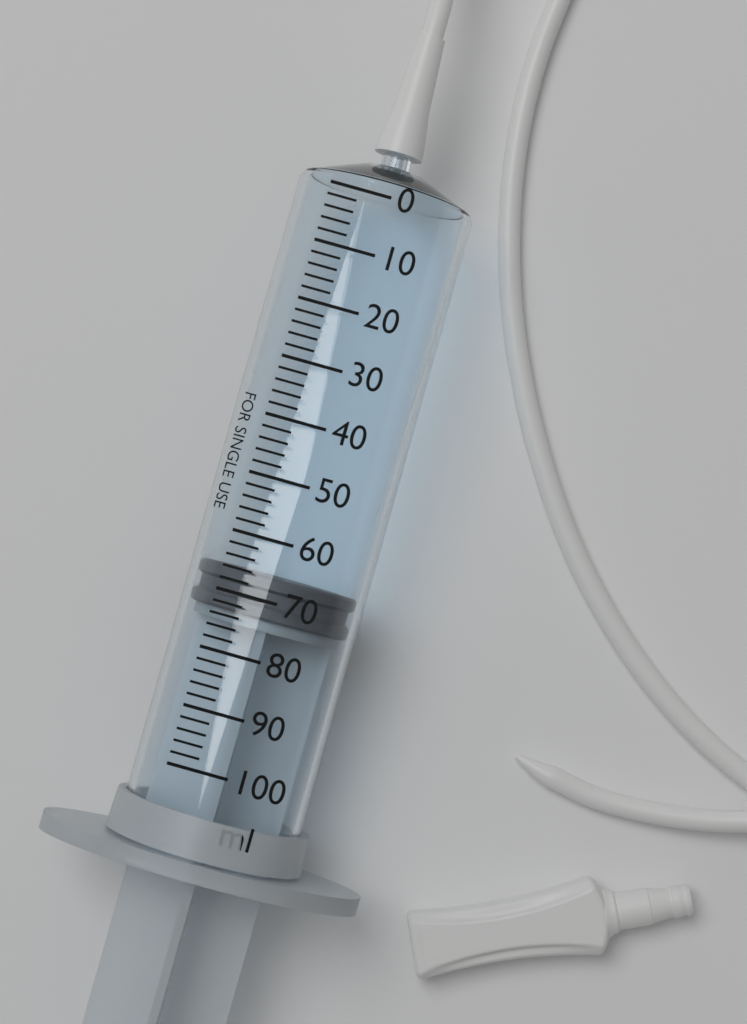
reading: 66 ml
